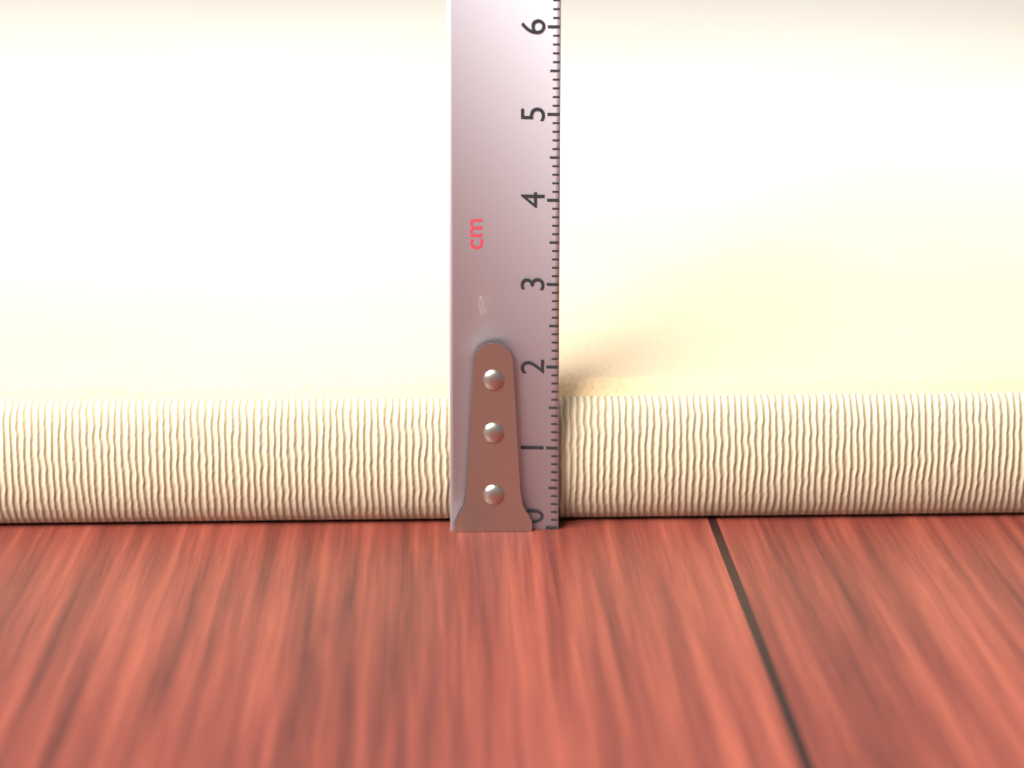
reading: 1.7 cm
